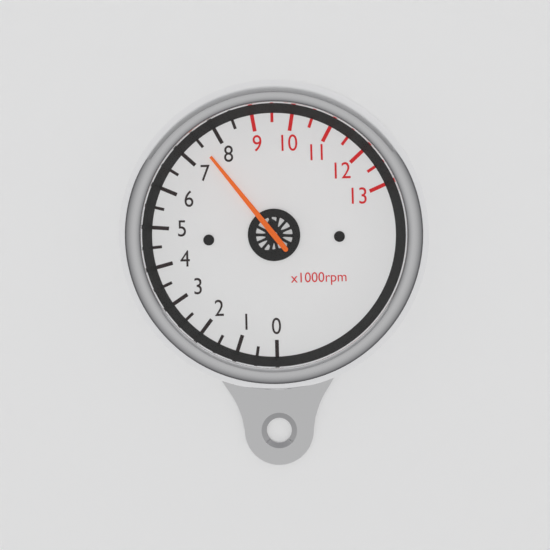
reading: 7.5 x1000rpm
